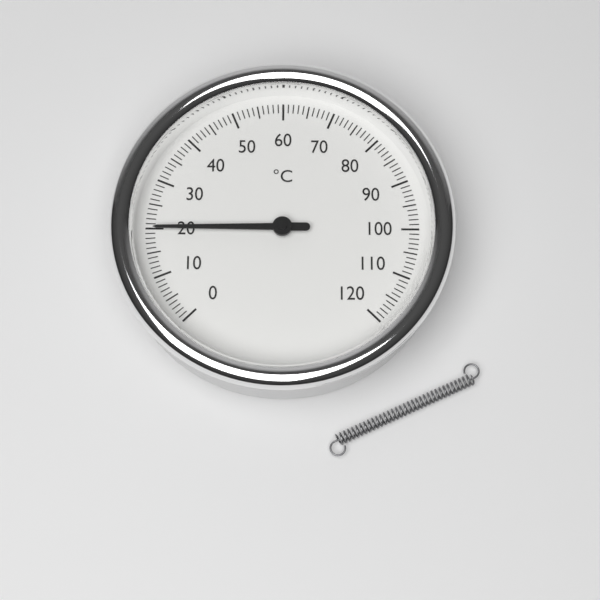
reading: 20 °C
